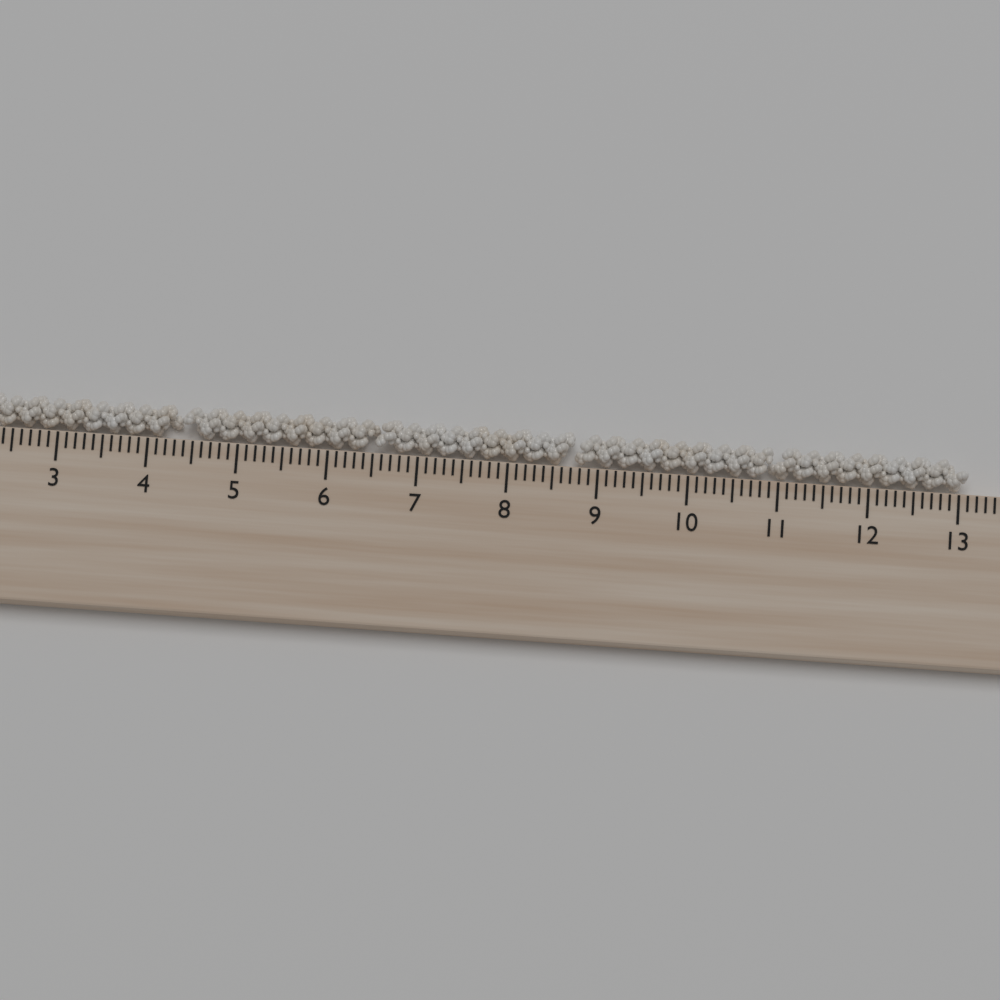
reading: 13.1 cm
